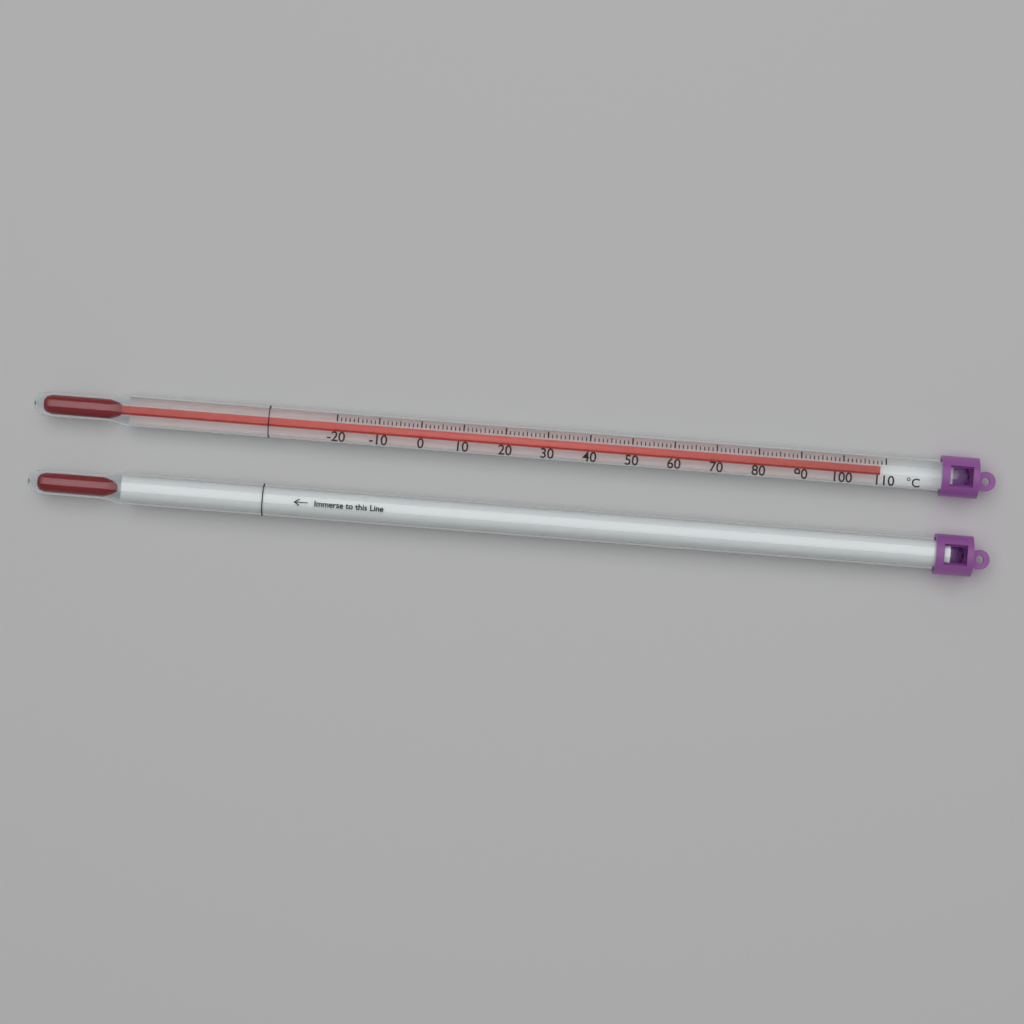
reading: 109 °C
